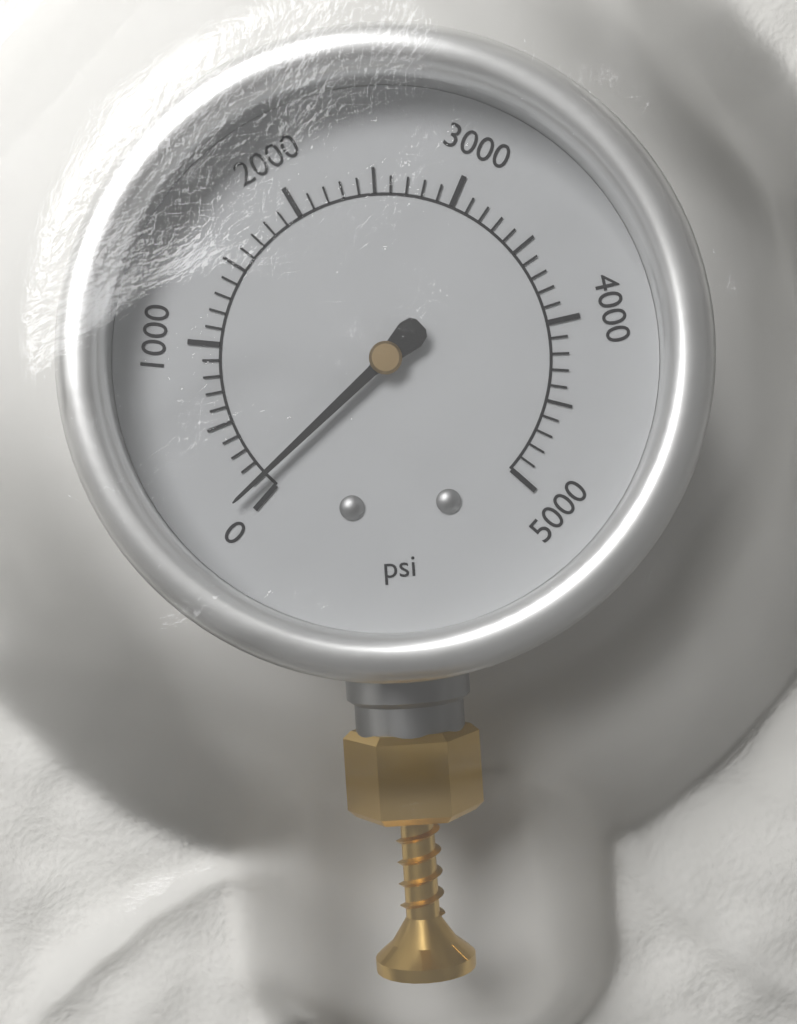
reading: 100 psi
